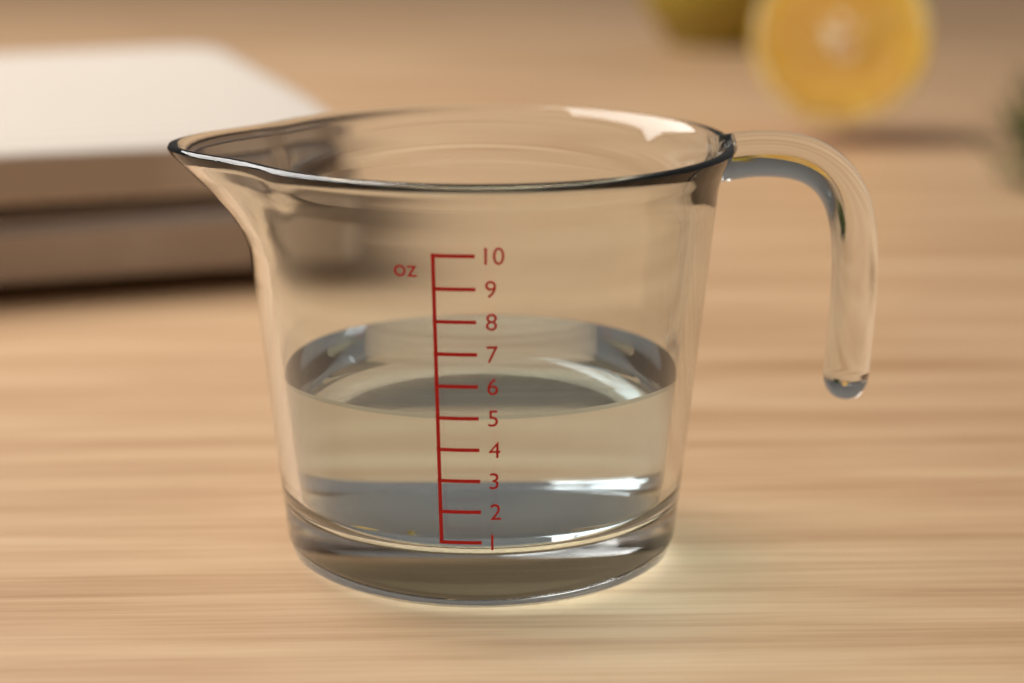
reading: 5 oz
